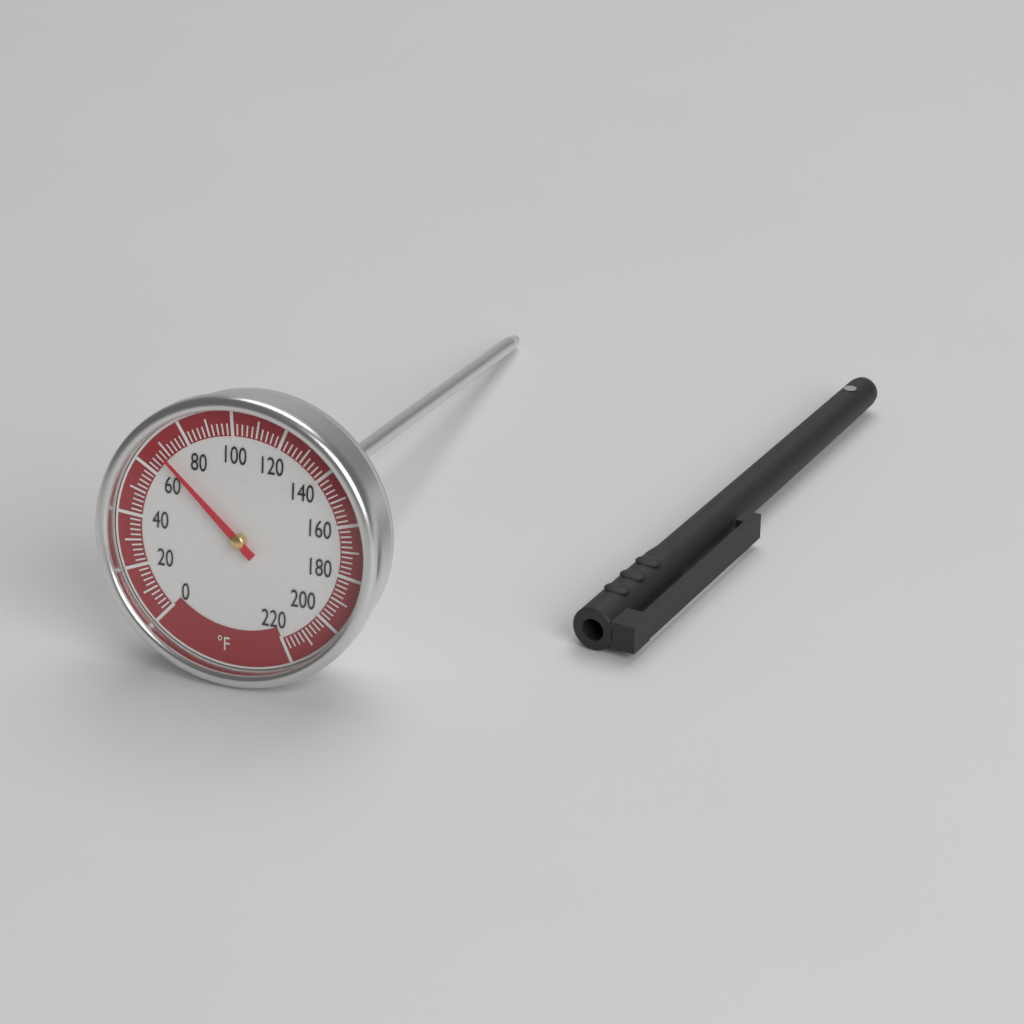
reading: 68 °F
